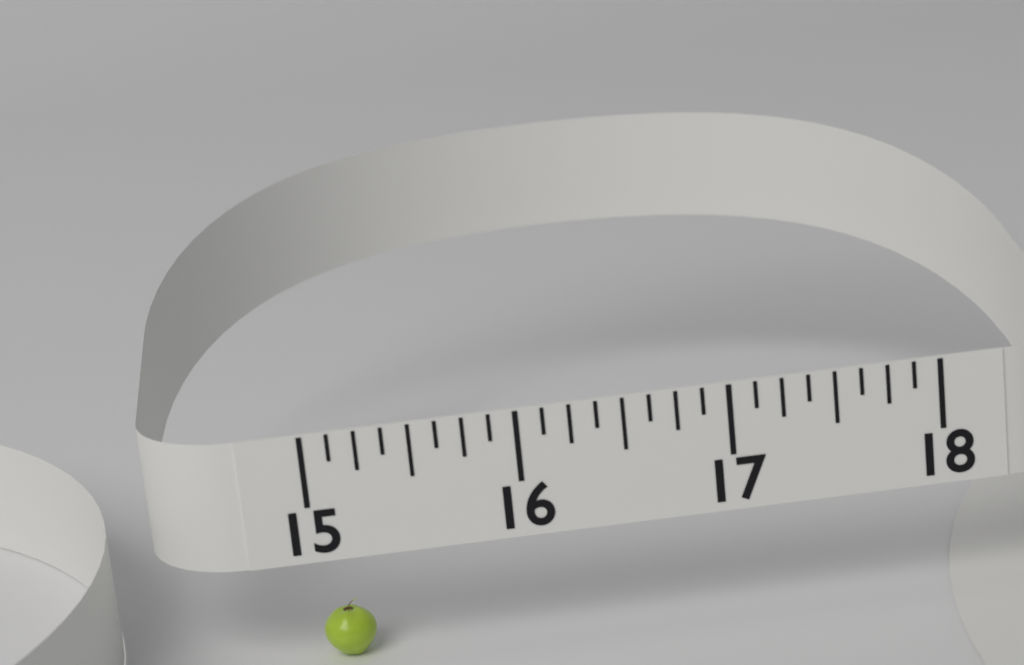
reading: 15.250 (no unit)
